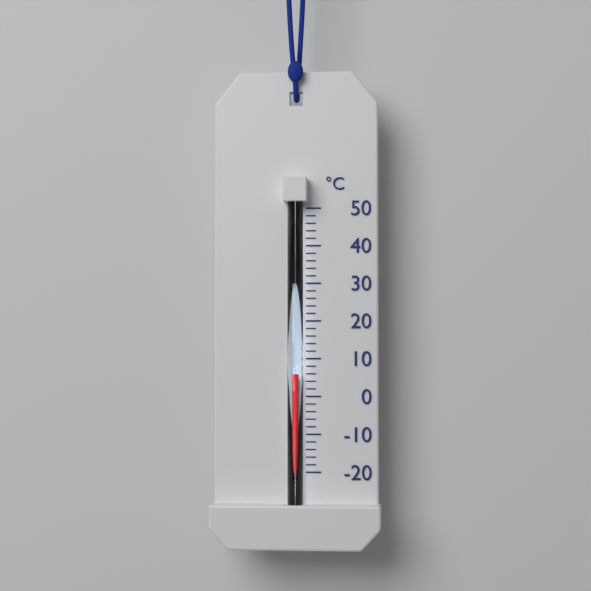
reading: 6 °C
